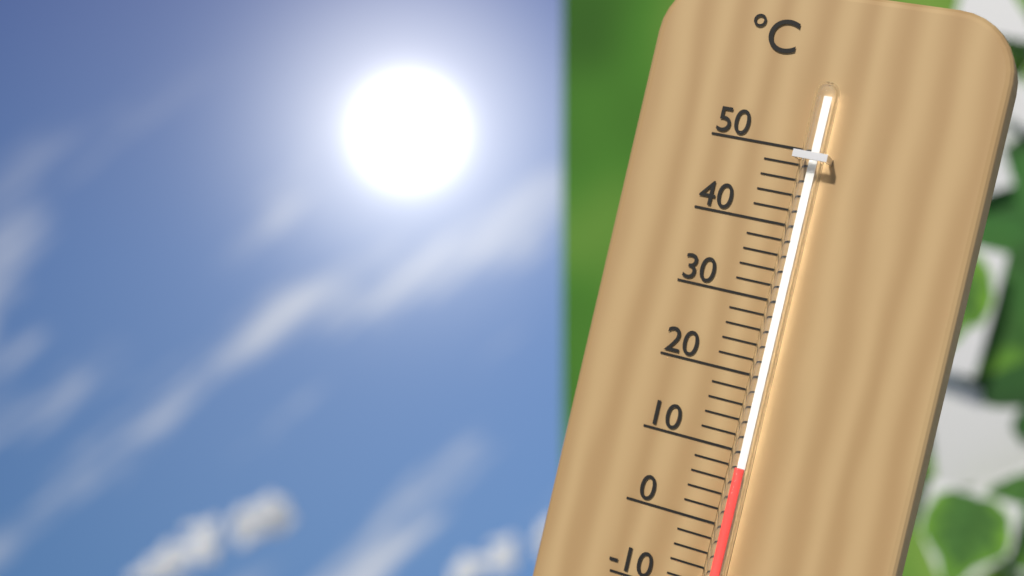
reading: 8 °C
